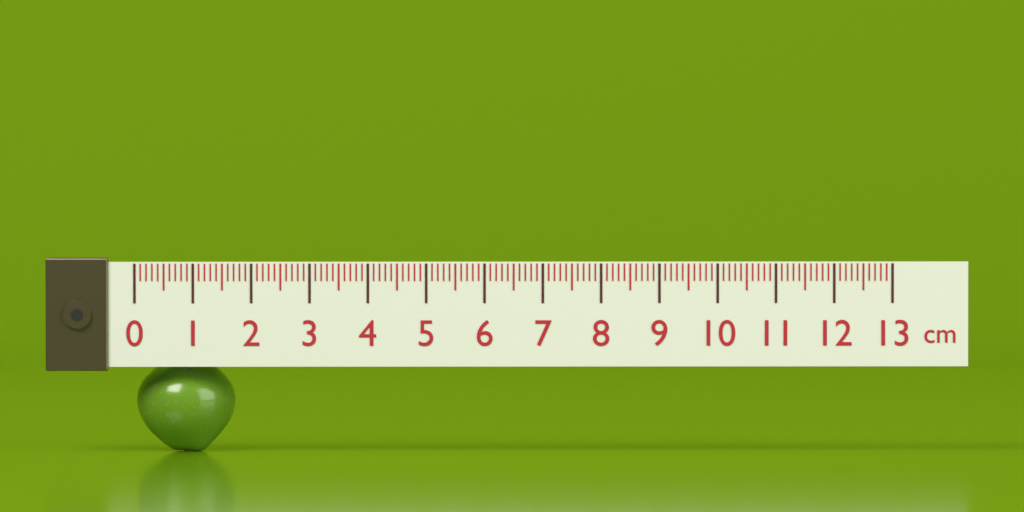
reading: 1.7 cm
